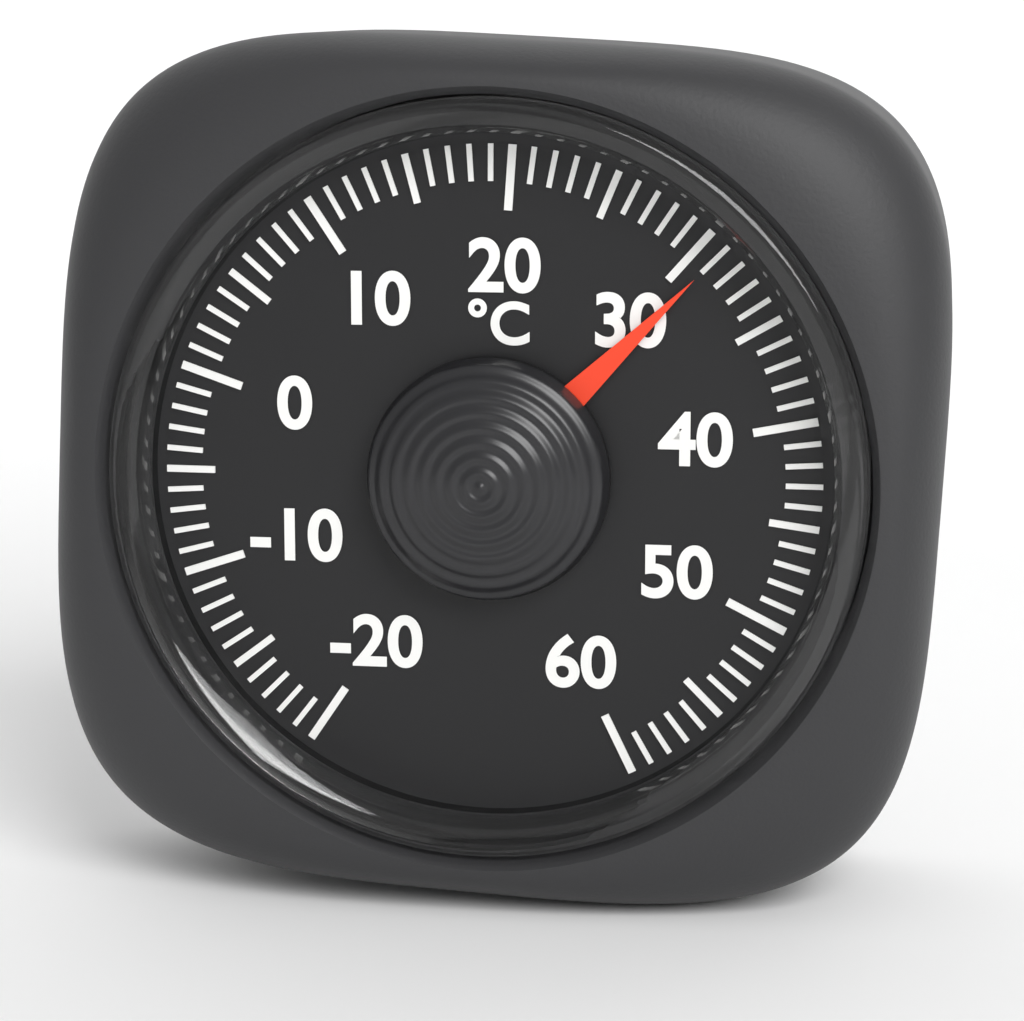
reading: 31 °C
